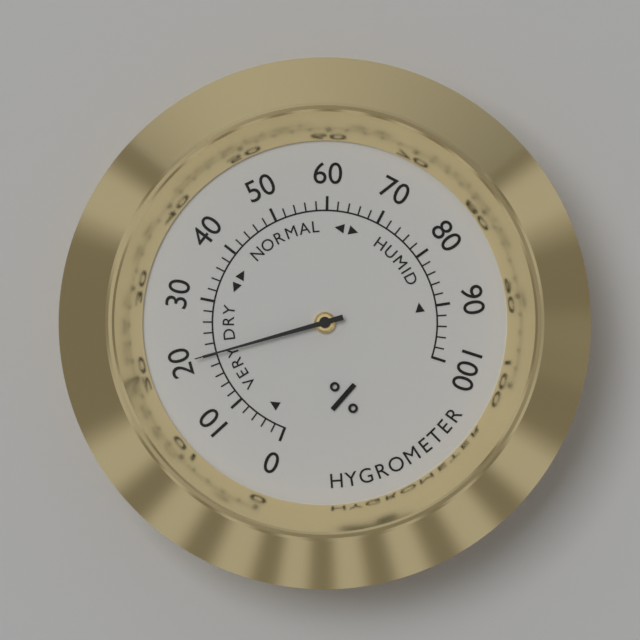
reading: 20 %
